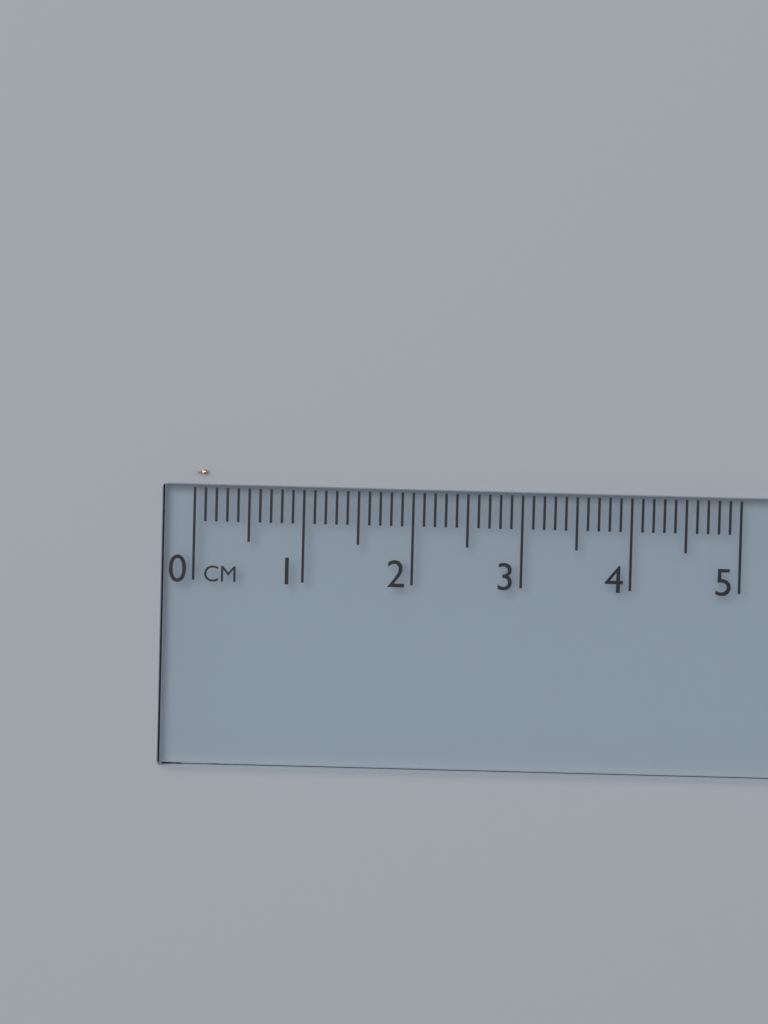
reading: 0.1 cm
